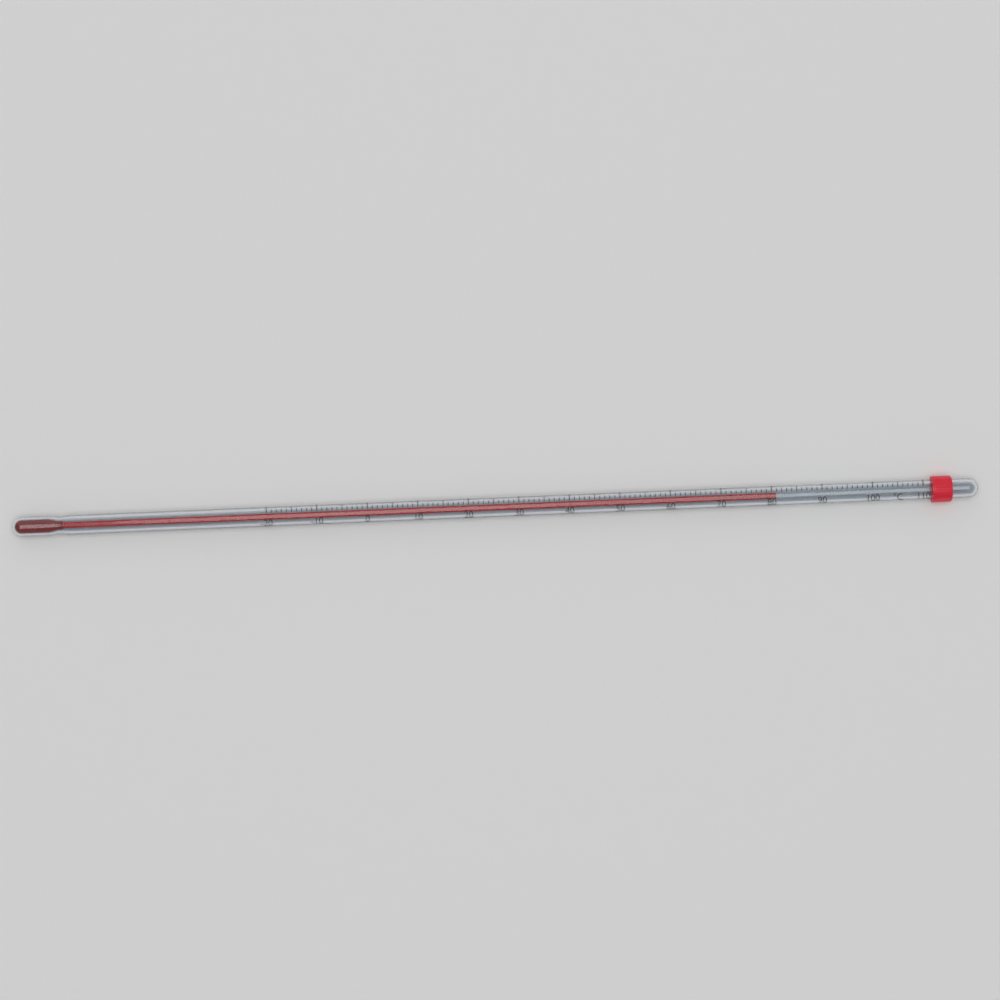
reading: 81 °C
